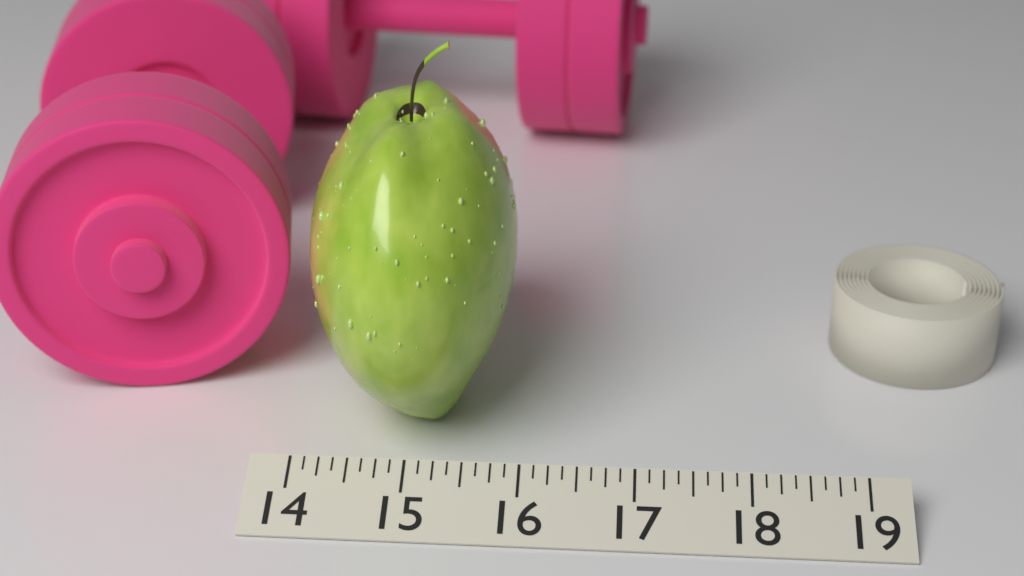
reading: 15.875 (no unit)
